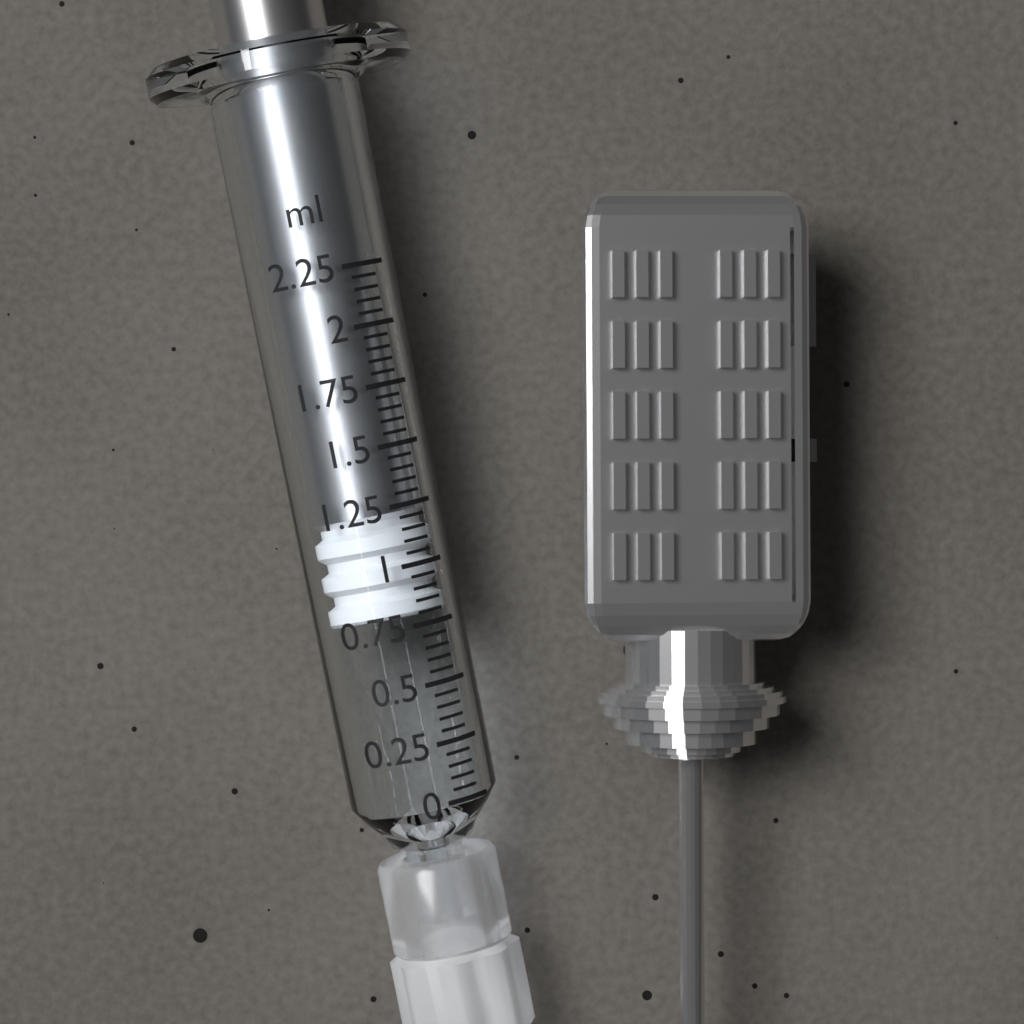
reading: 0.80 ml
